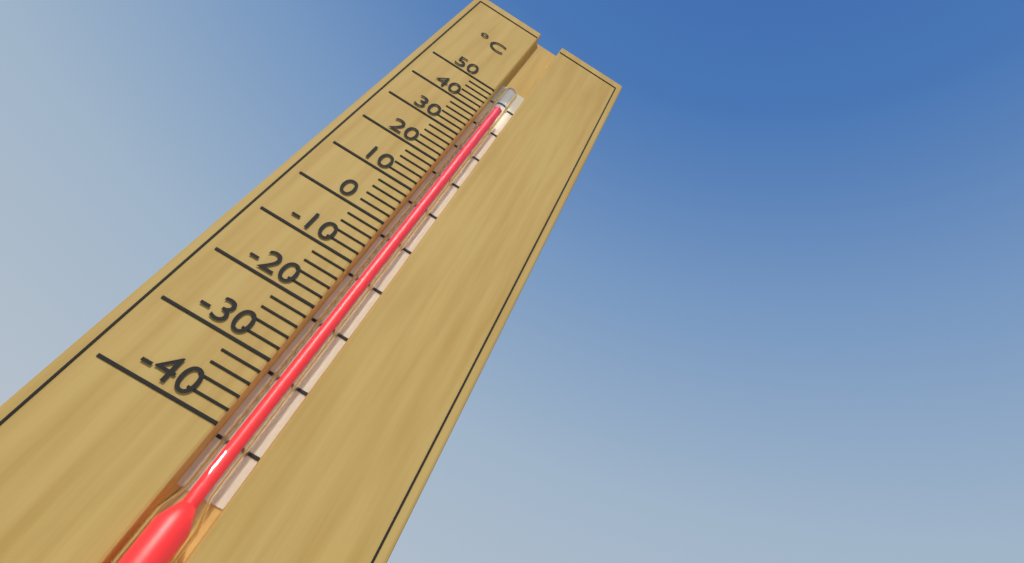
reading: 44 °C
